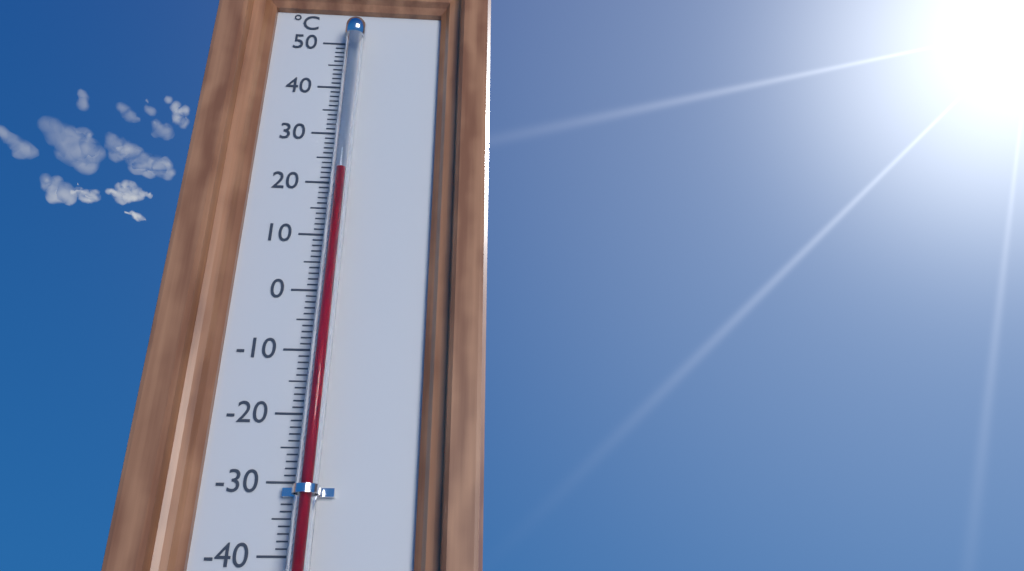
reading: 21 °C
